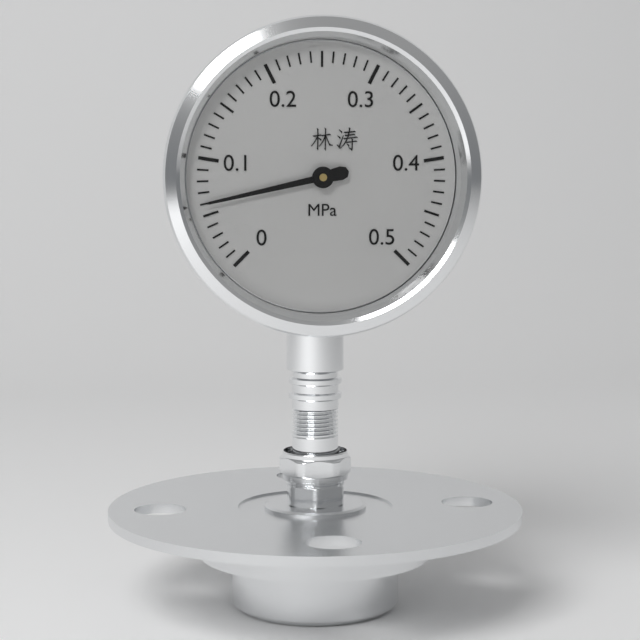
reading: 0.06 MPa
